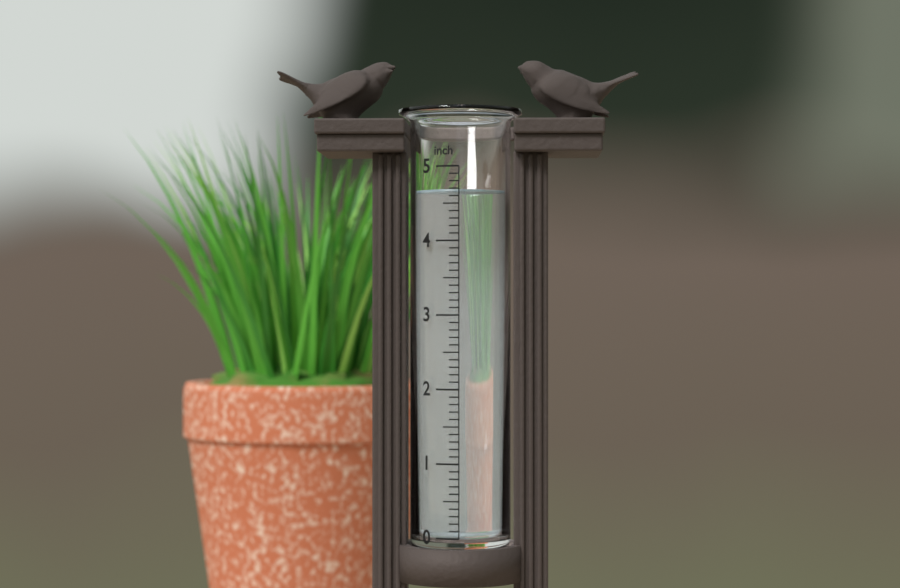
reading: 4.7 inch
